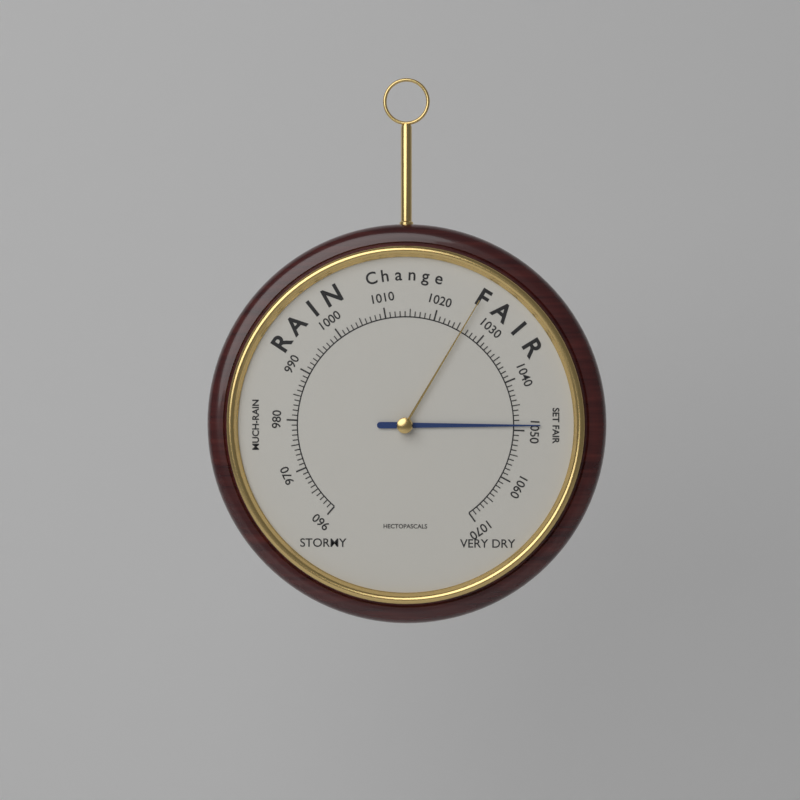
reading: 1049 hPa
